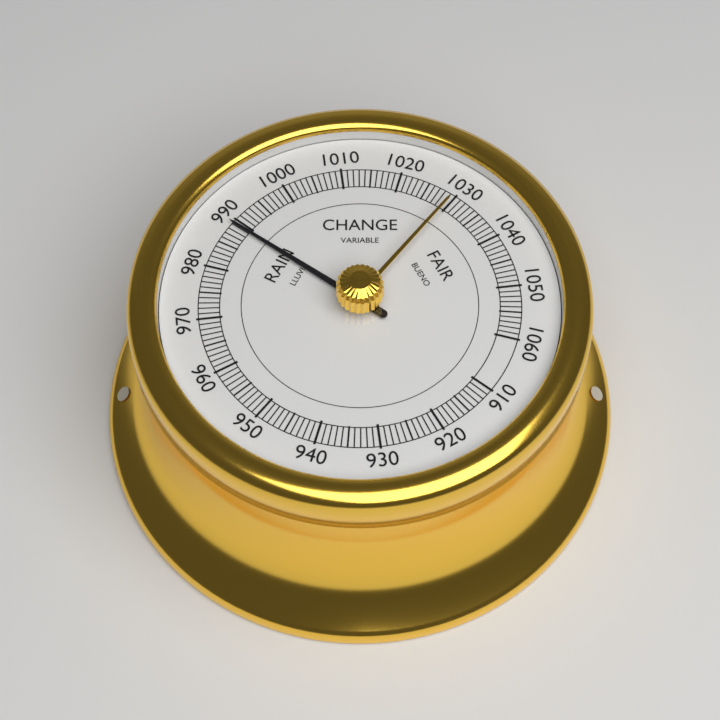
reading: 989 (no unit)
